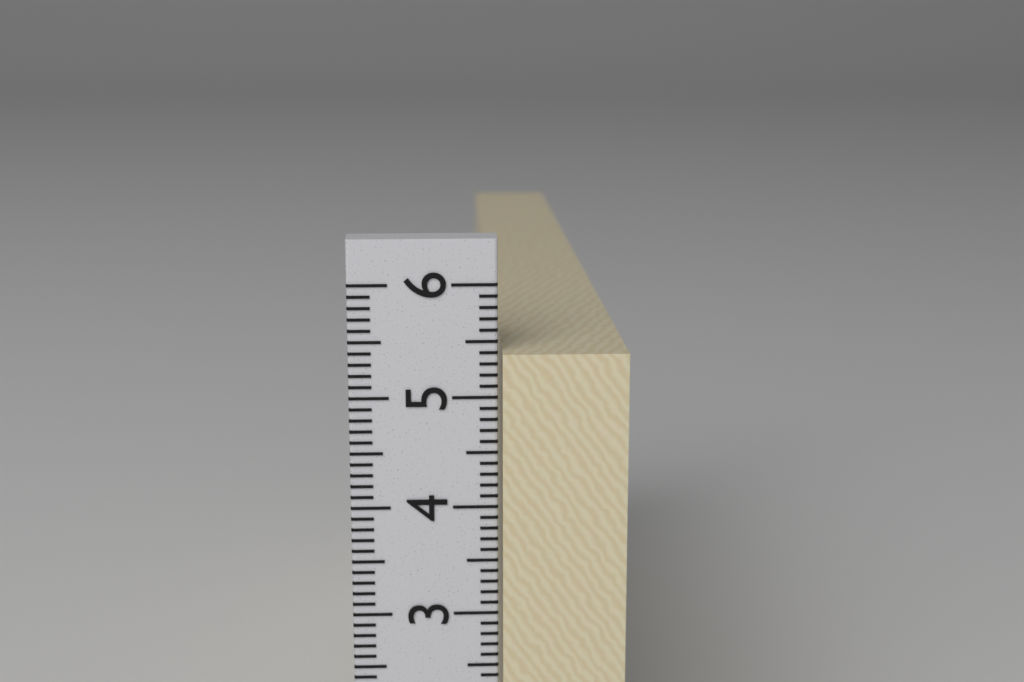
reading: 5.4 cm
